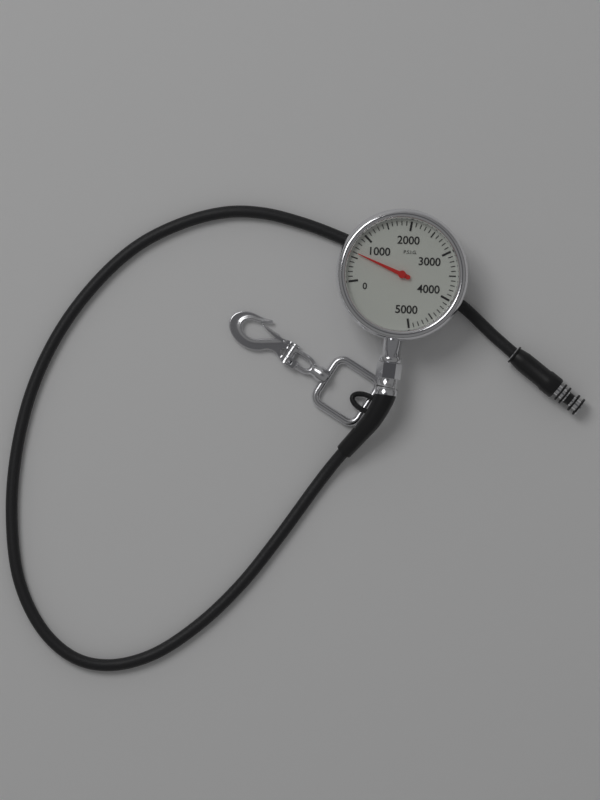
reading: 600 psi
